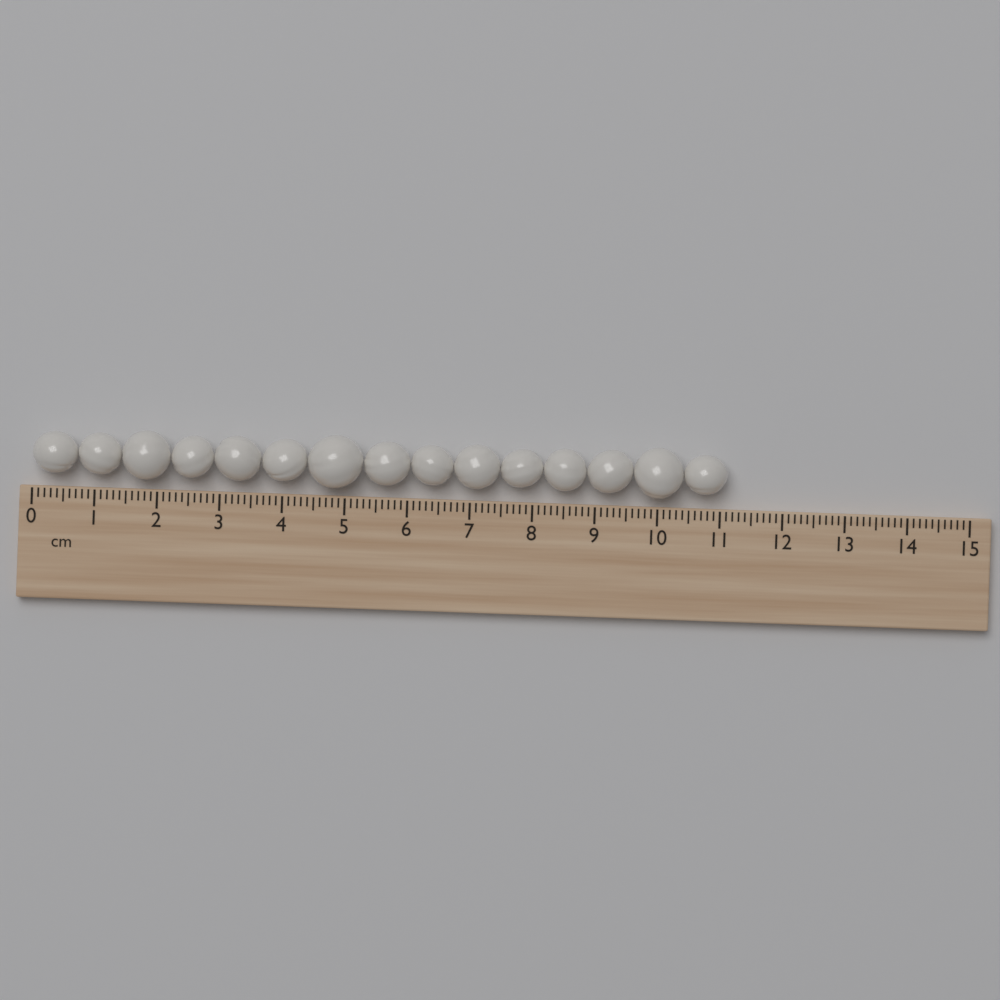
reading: 11.1 cm
